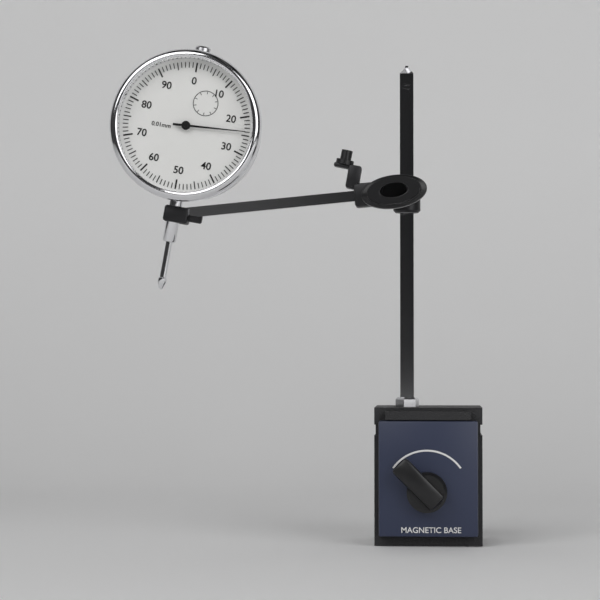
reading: 0.24 mm
